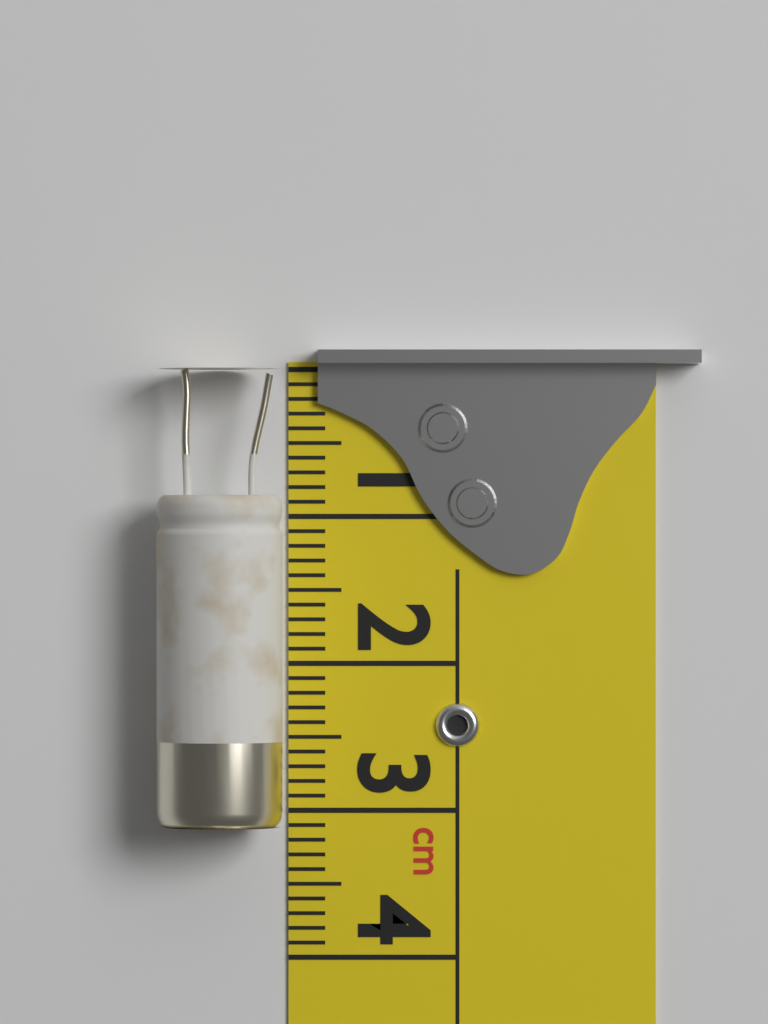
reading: 3.1 cm
